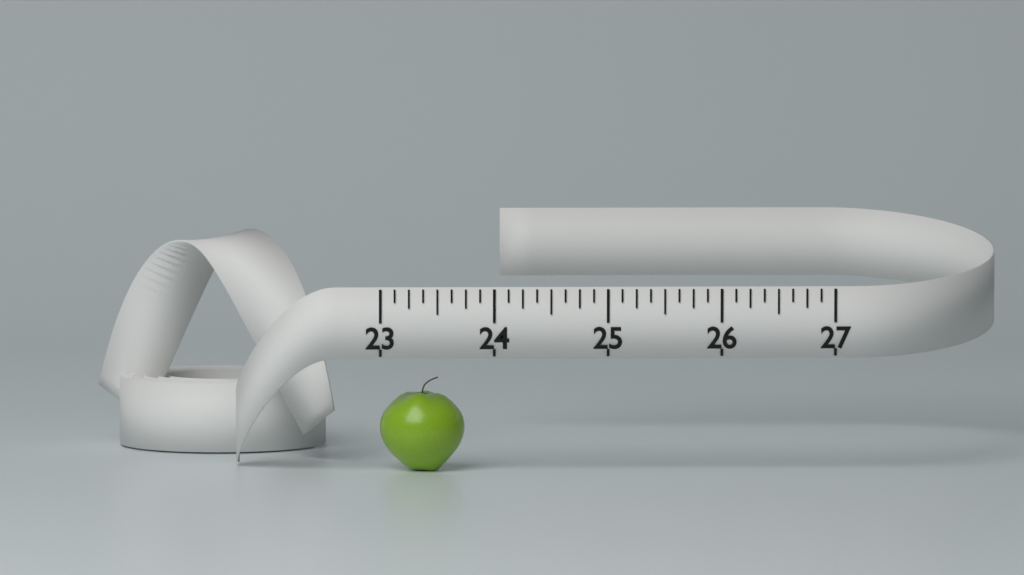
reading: 23.750 (no unit)
